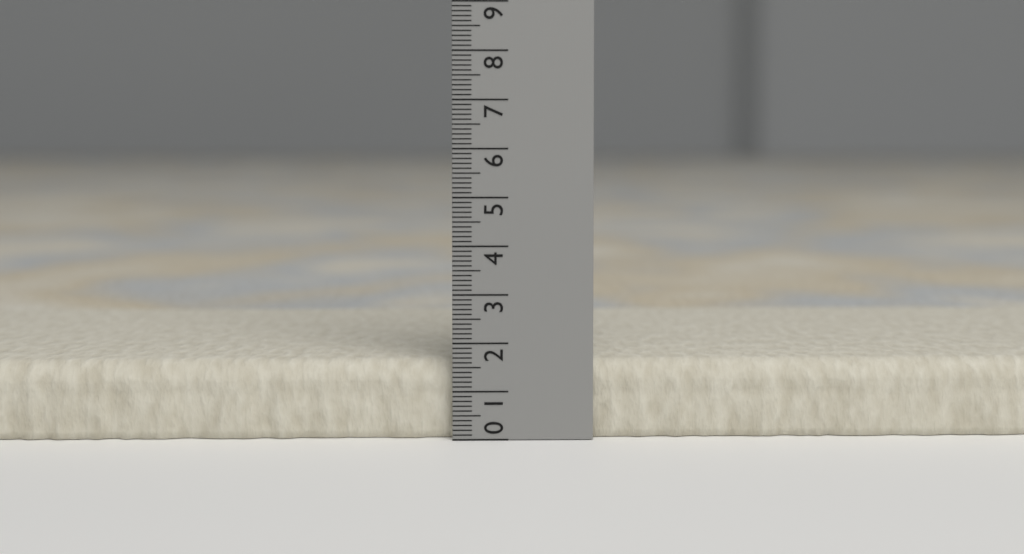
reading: 1.6 (no unit)
